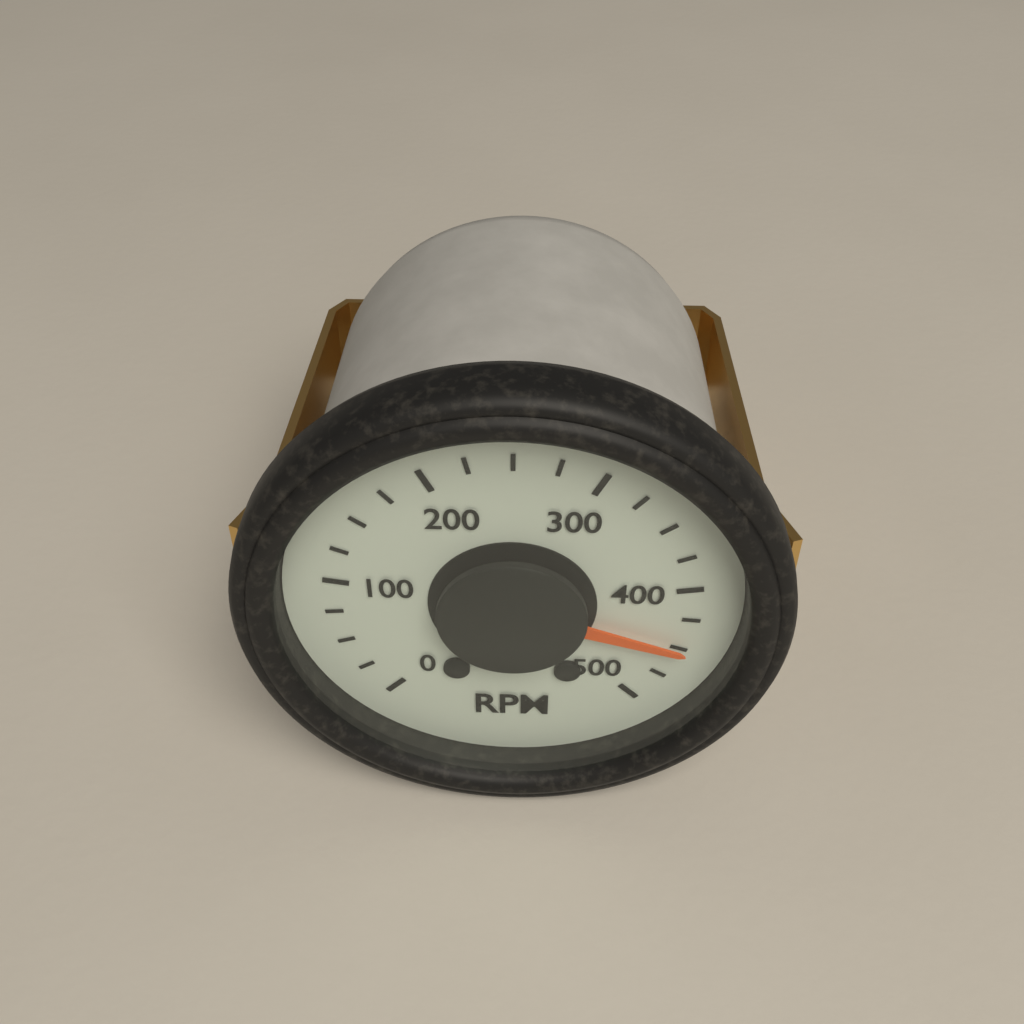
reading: 450 RPM
